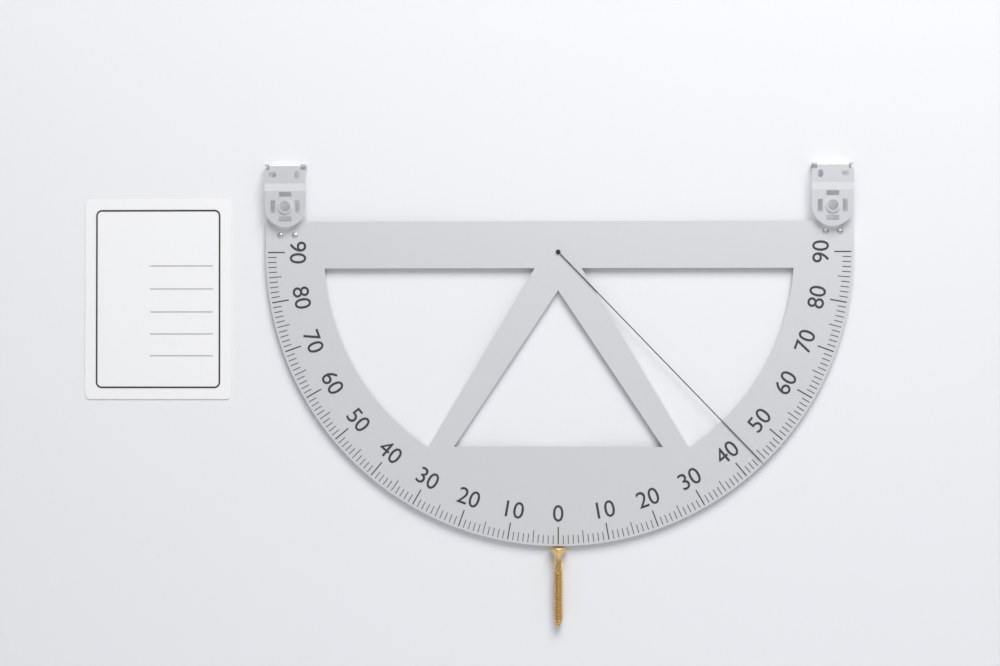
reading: 44 (no unit)
